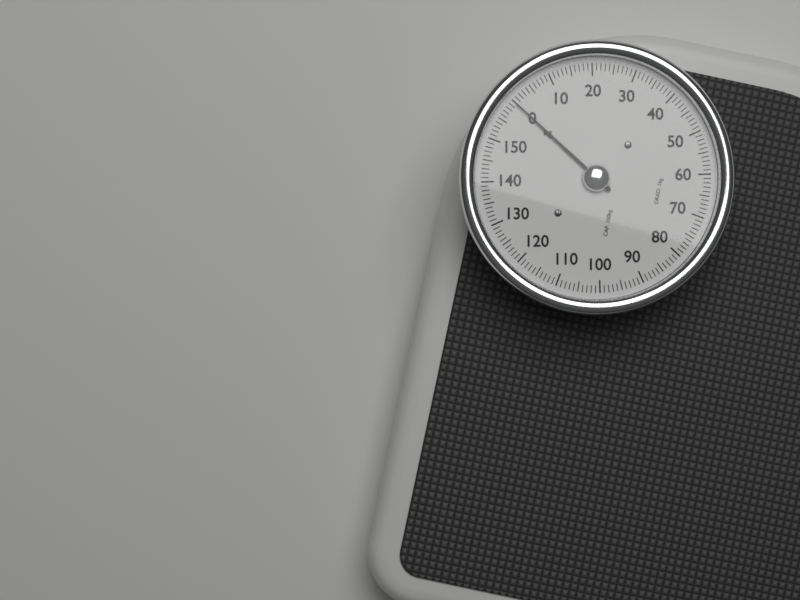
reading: 0 kg
